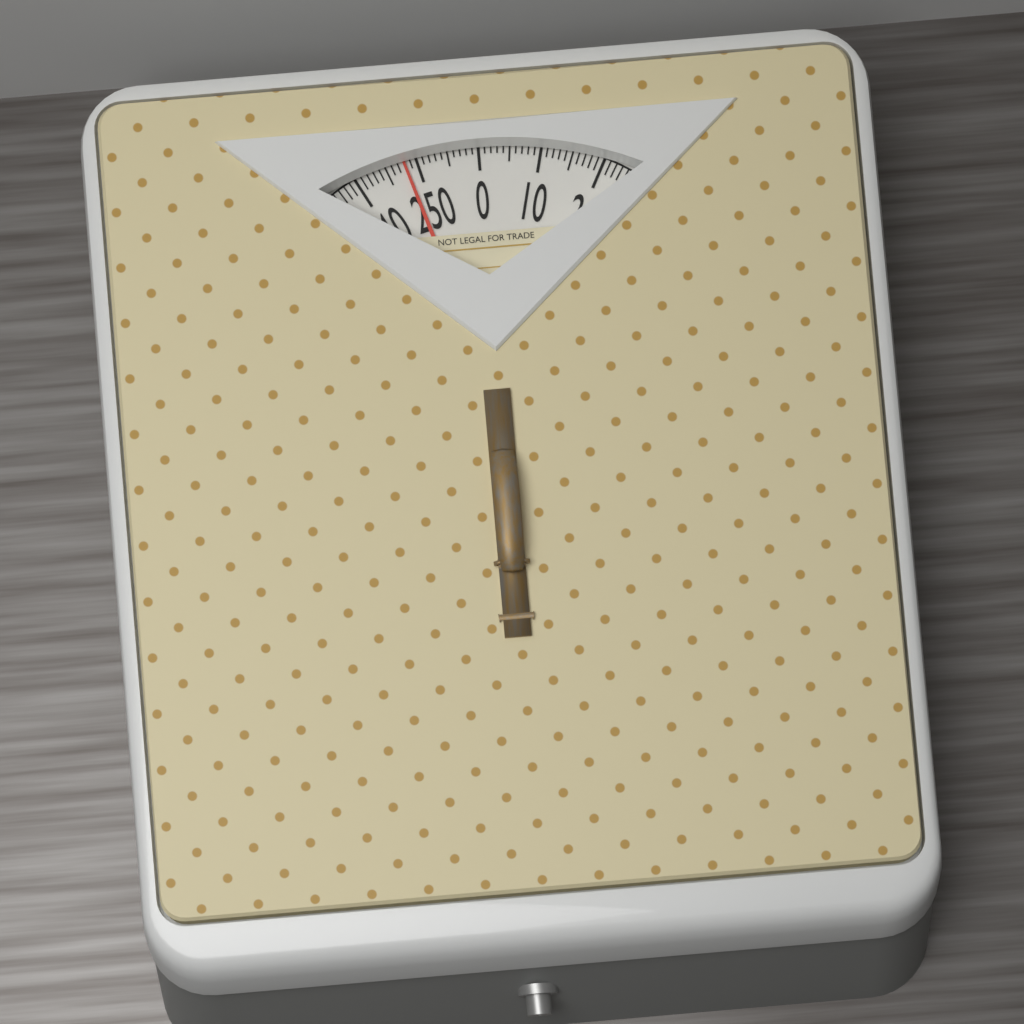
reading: 248 (no unit)
